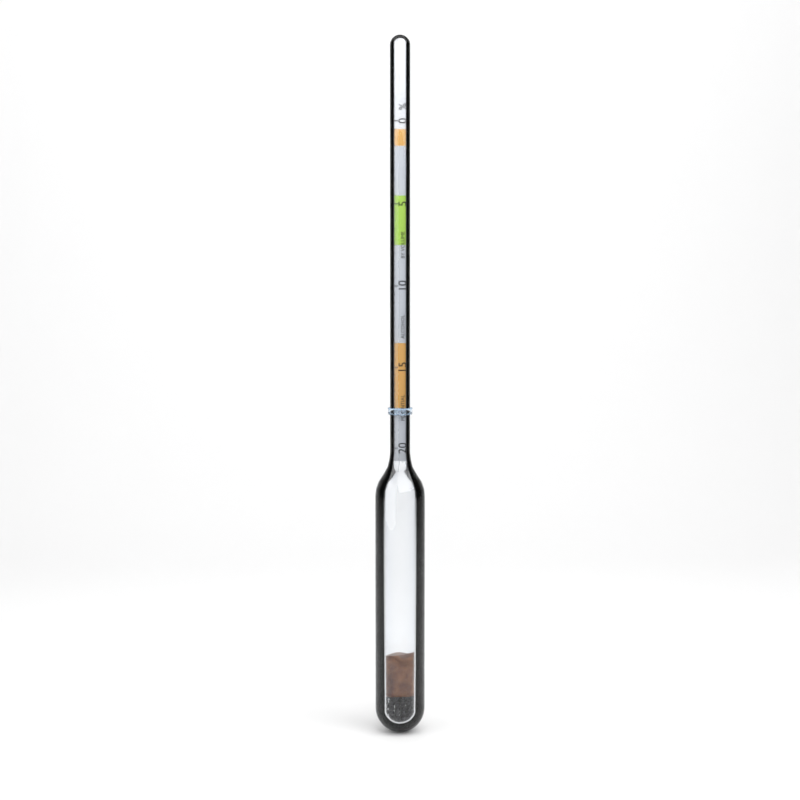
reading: 17.5 %
